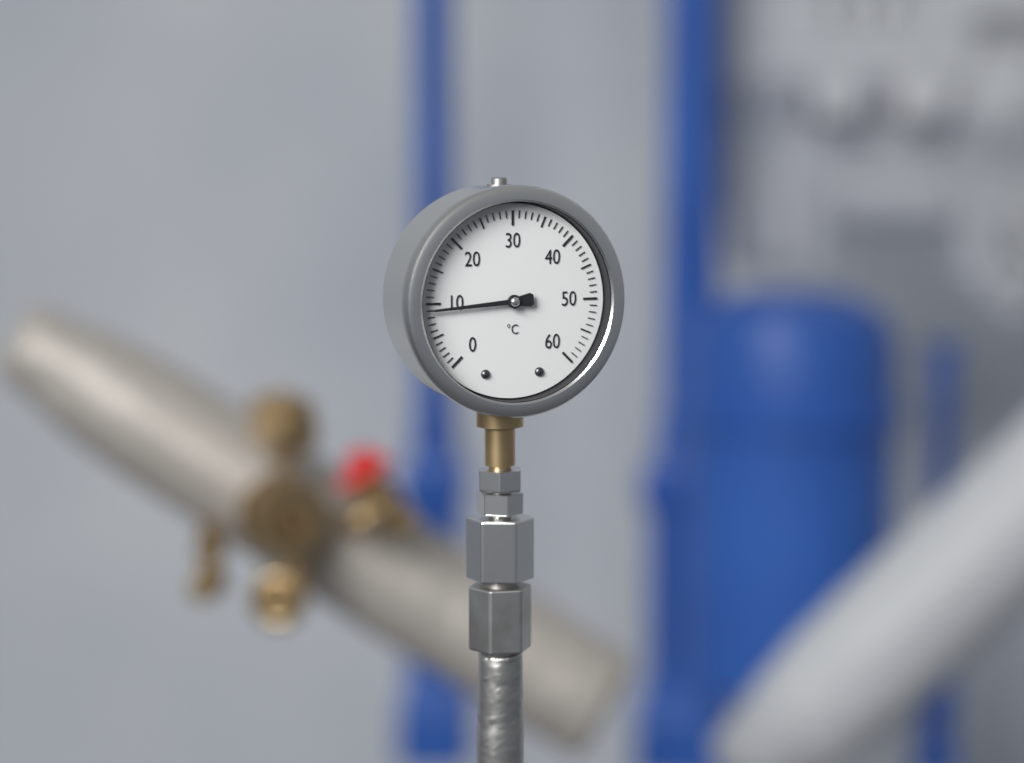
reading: 9 °C
